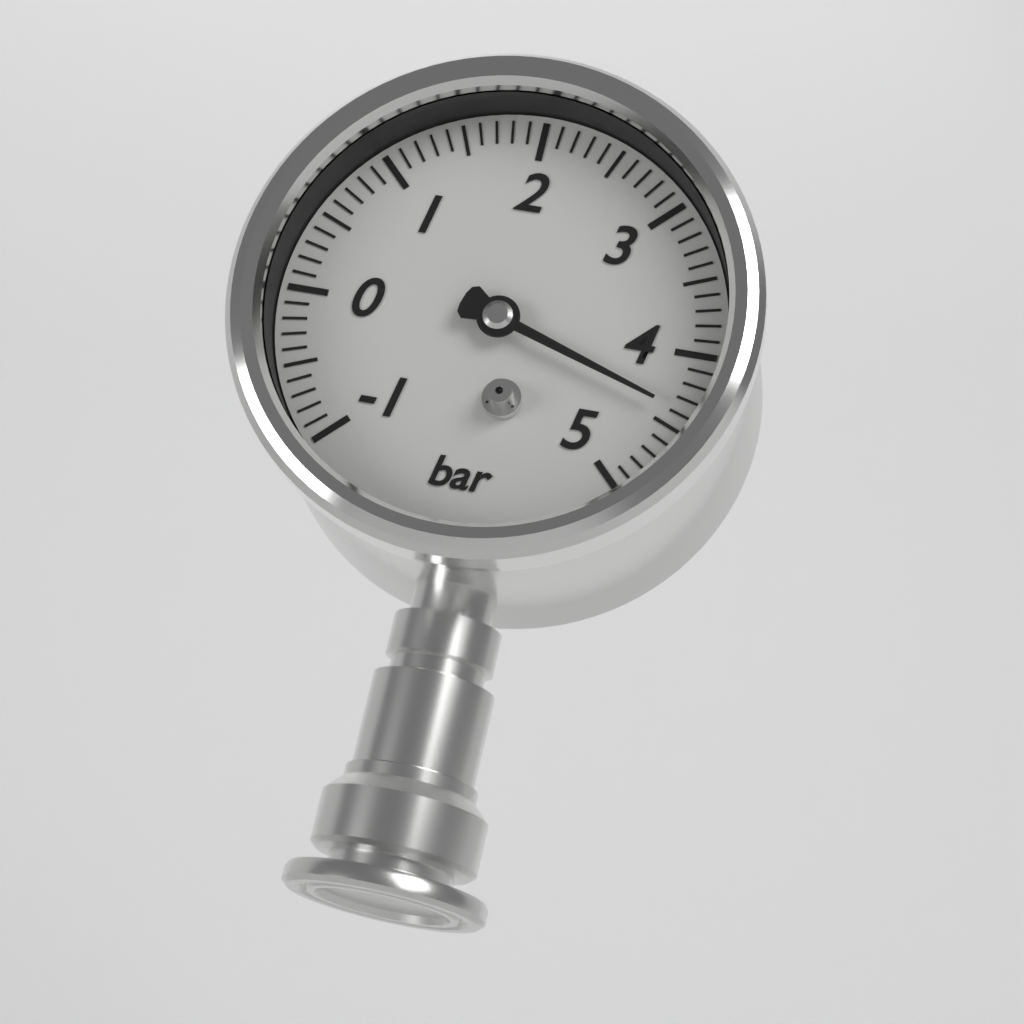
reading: 4.4 bar
